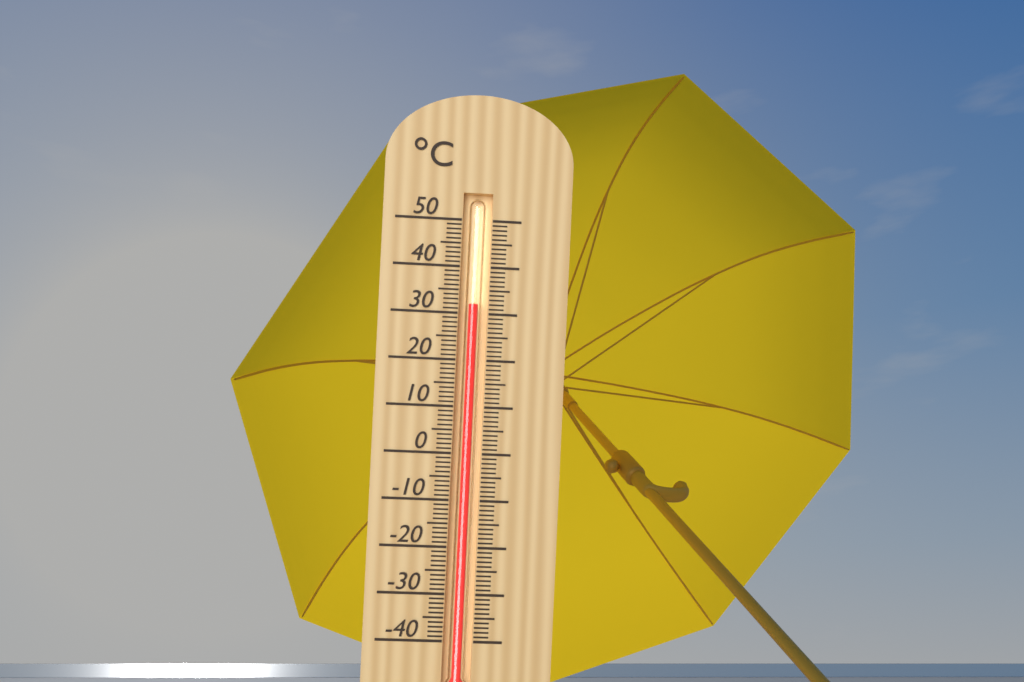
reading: 32 °C
